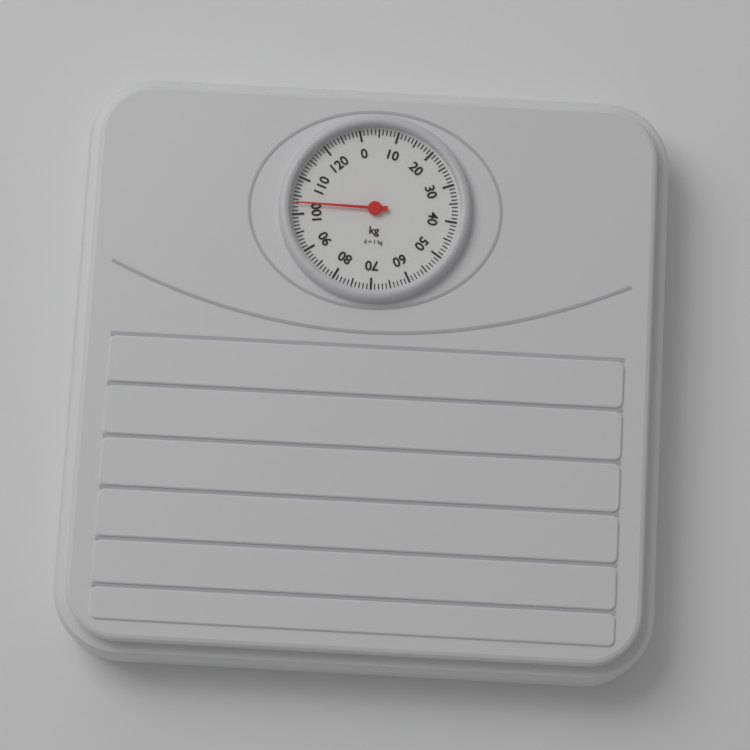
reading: 103 kg
